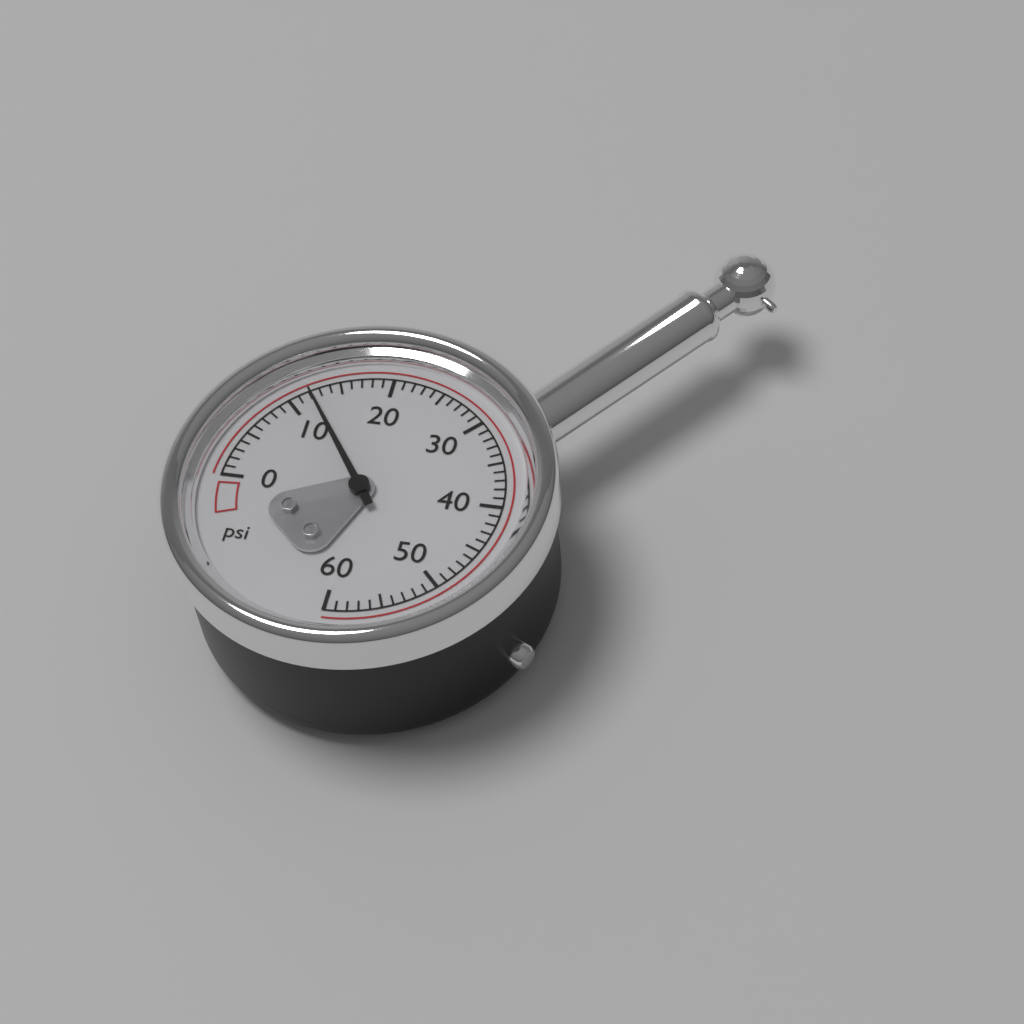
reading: 12 psi
